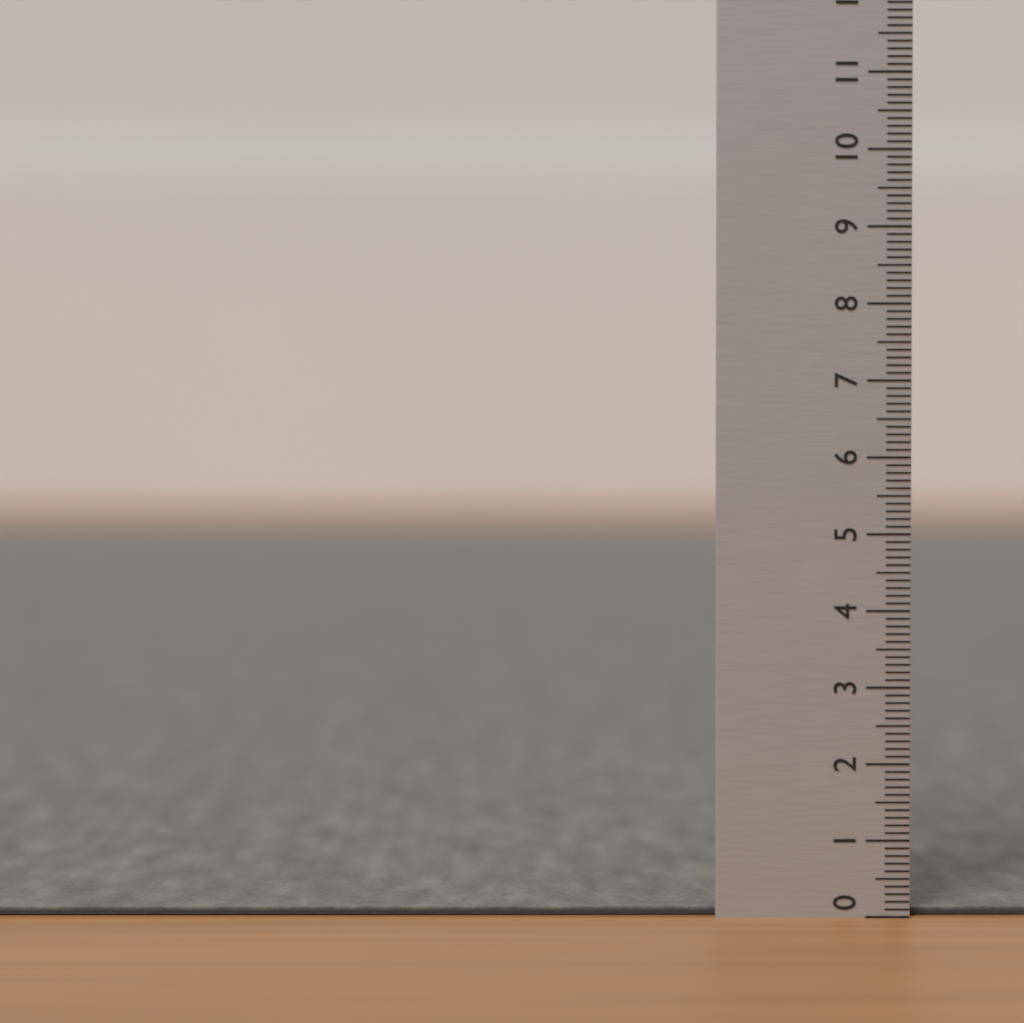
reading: 0.1 (no unit)
